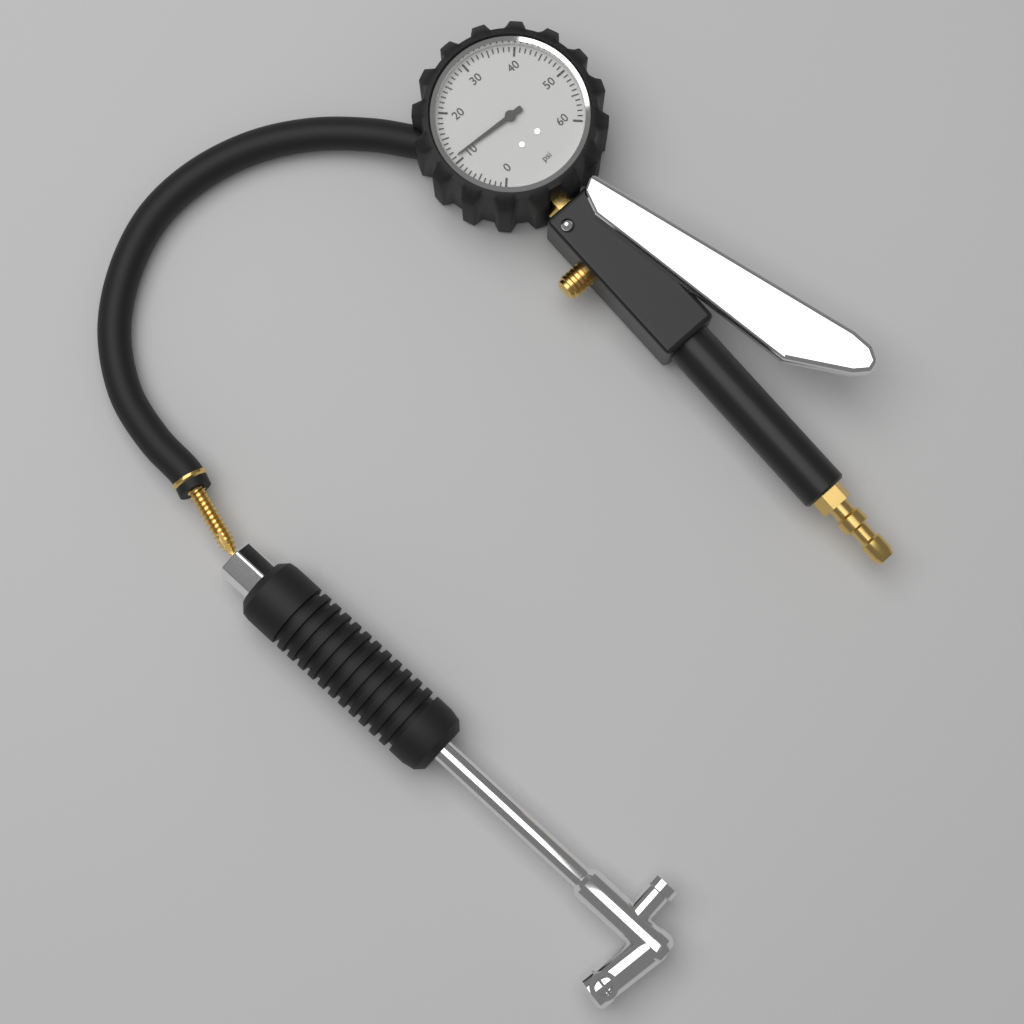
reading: 11 psi
